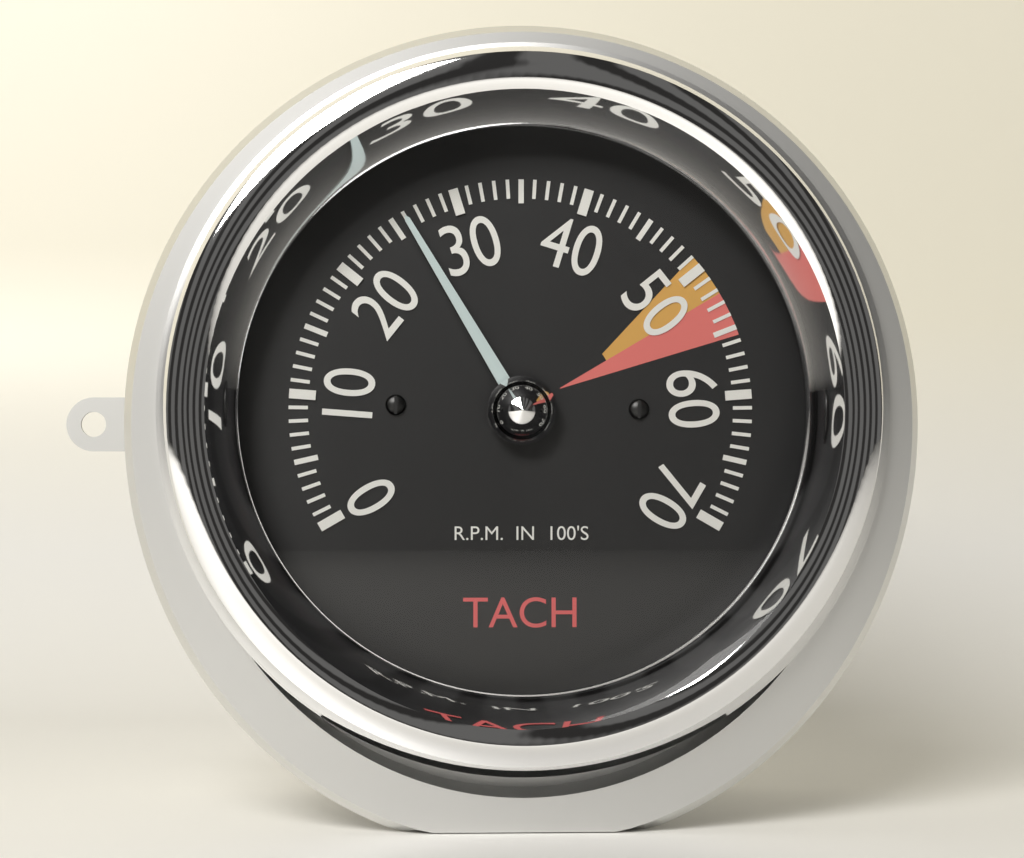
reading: 26 RPM x100
